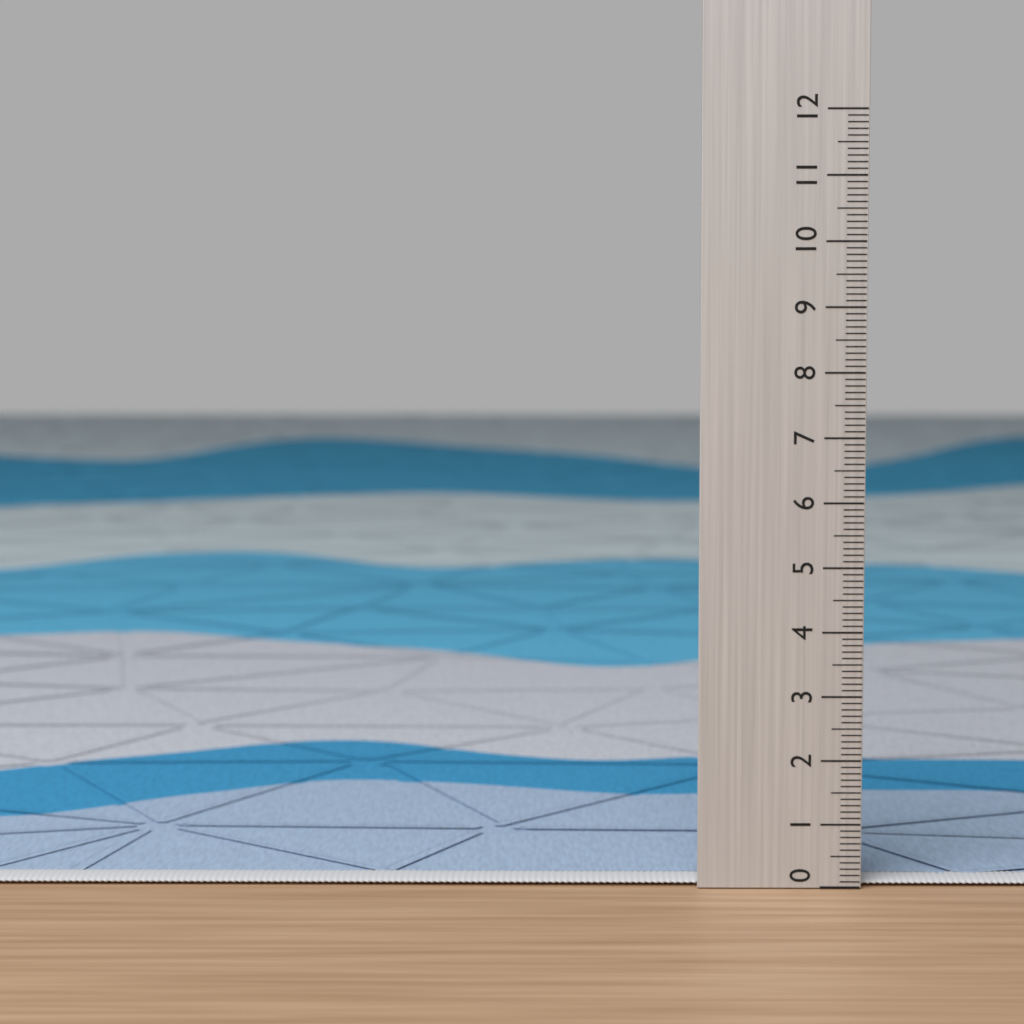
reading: 0.1 (no unit)
